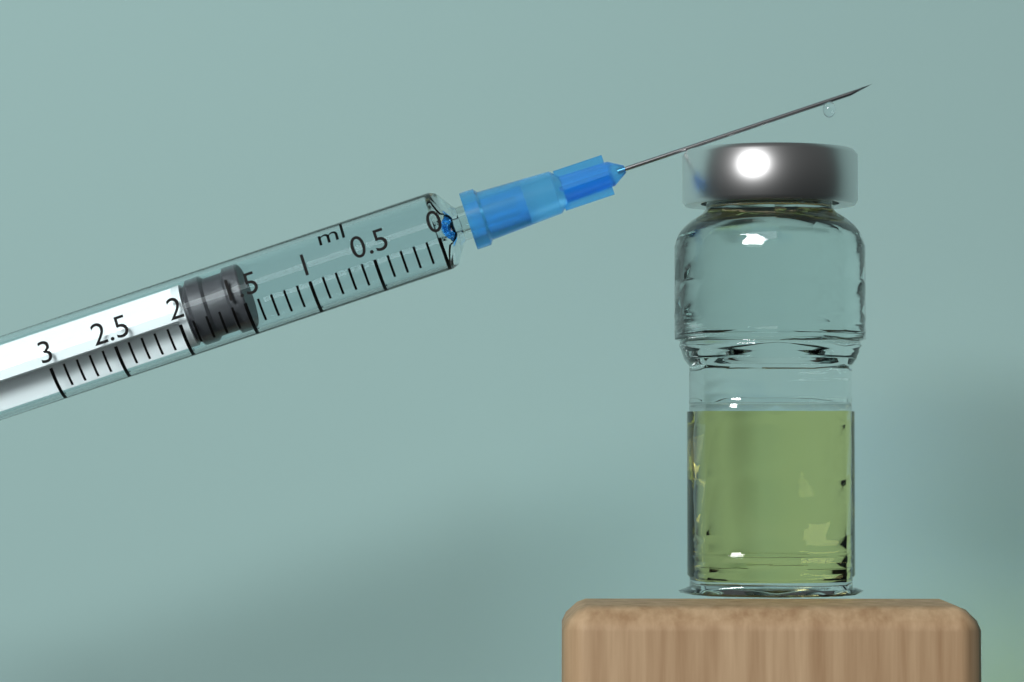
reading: 1.5 ml
